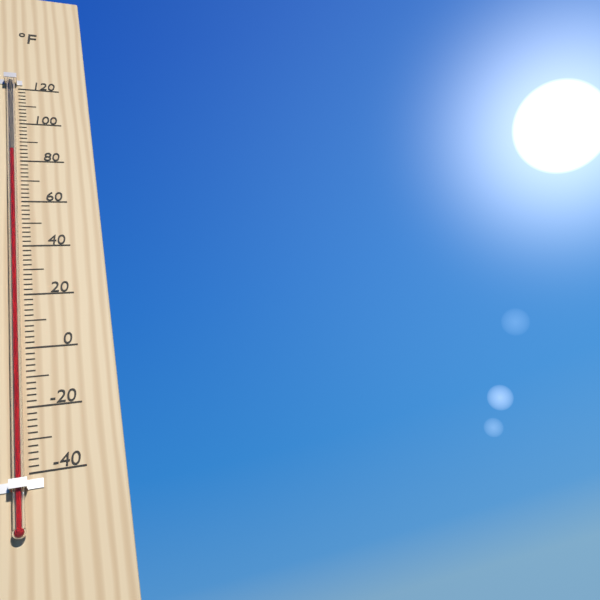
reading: 84 °F
